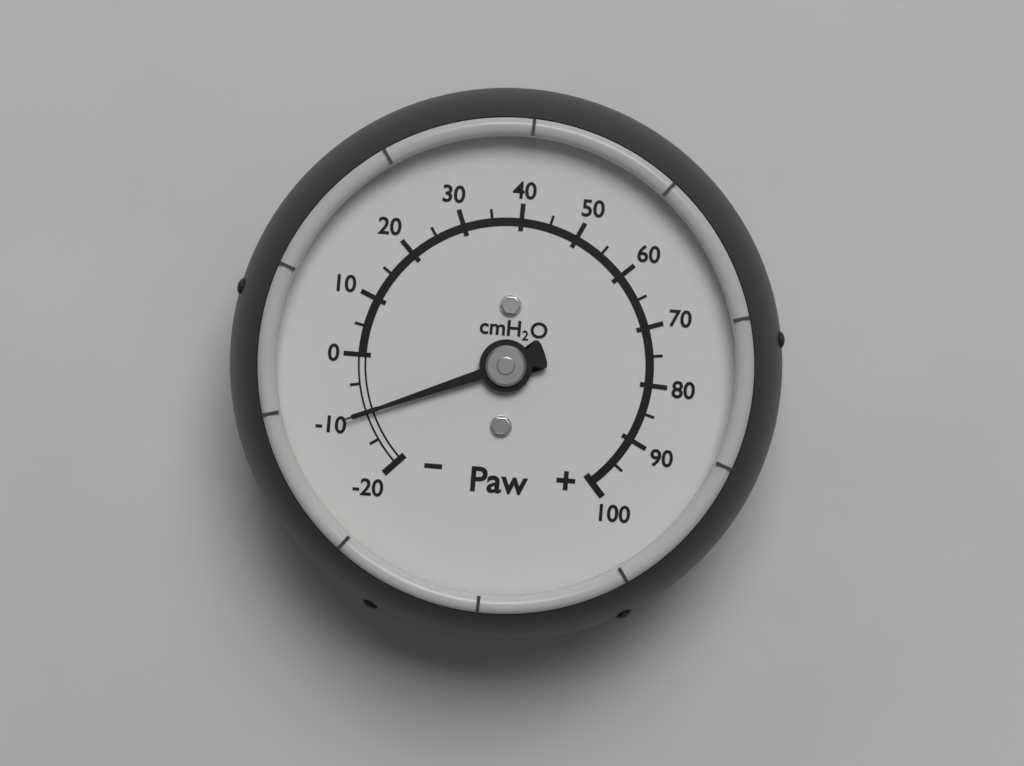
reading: -10 cmH2O
